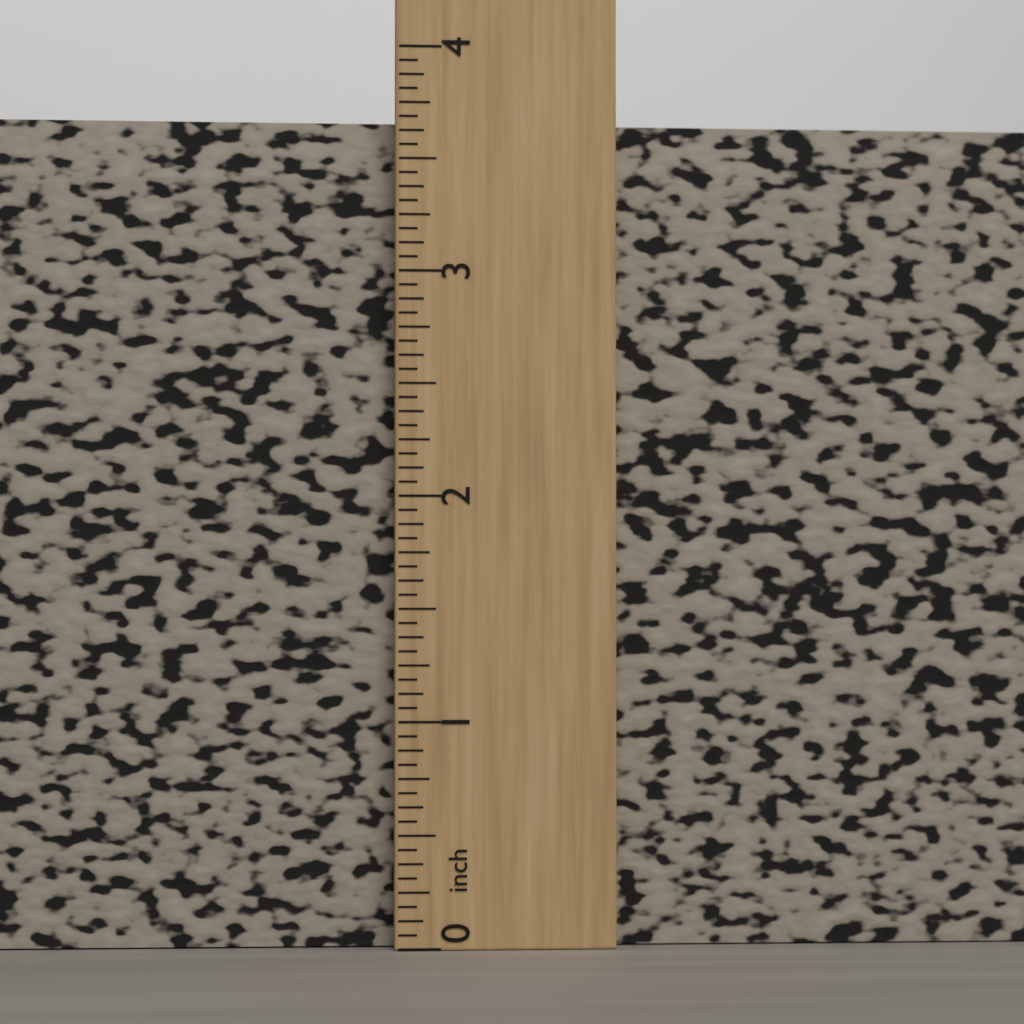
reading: 3.6875 inch
